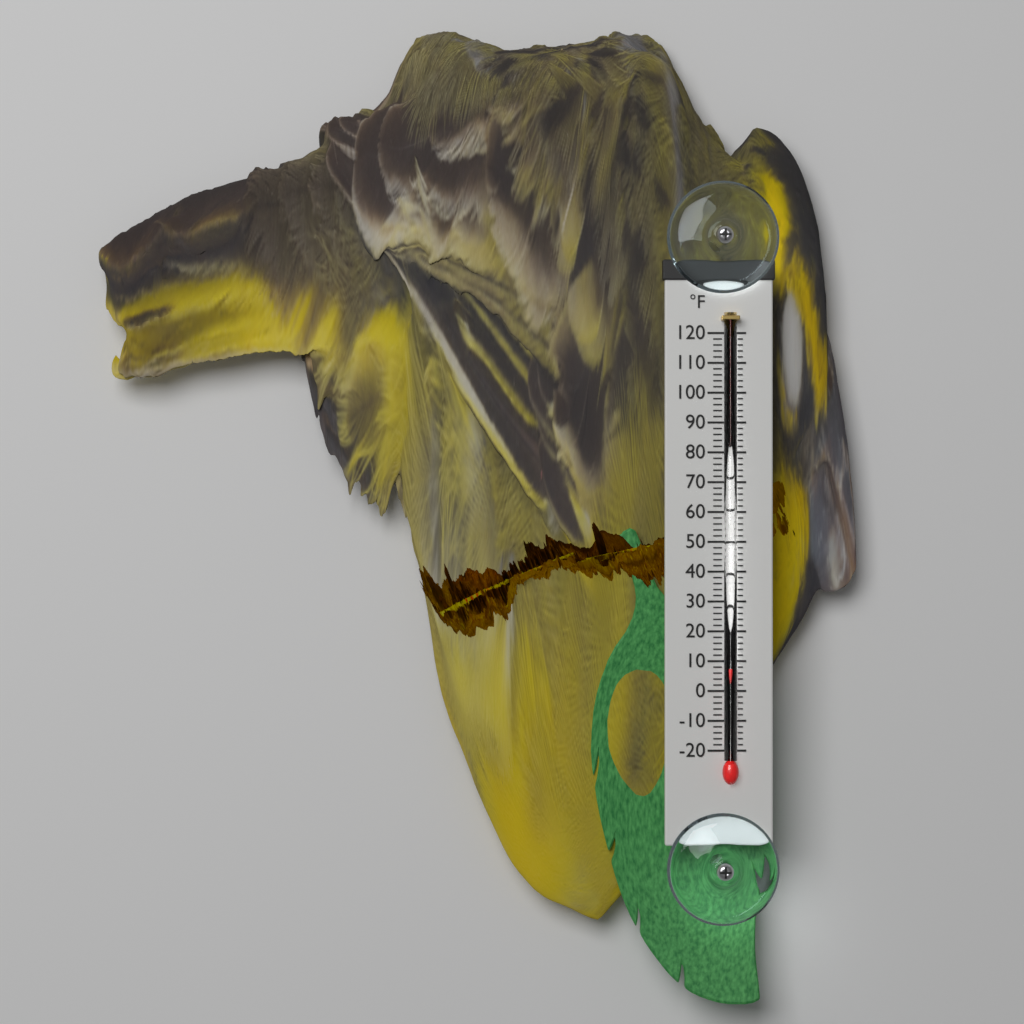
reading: 8 °F
